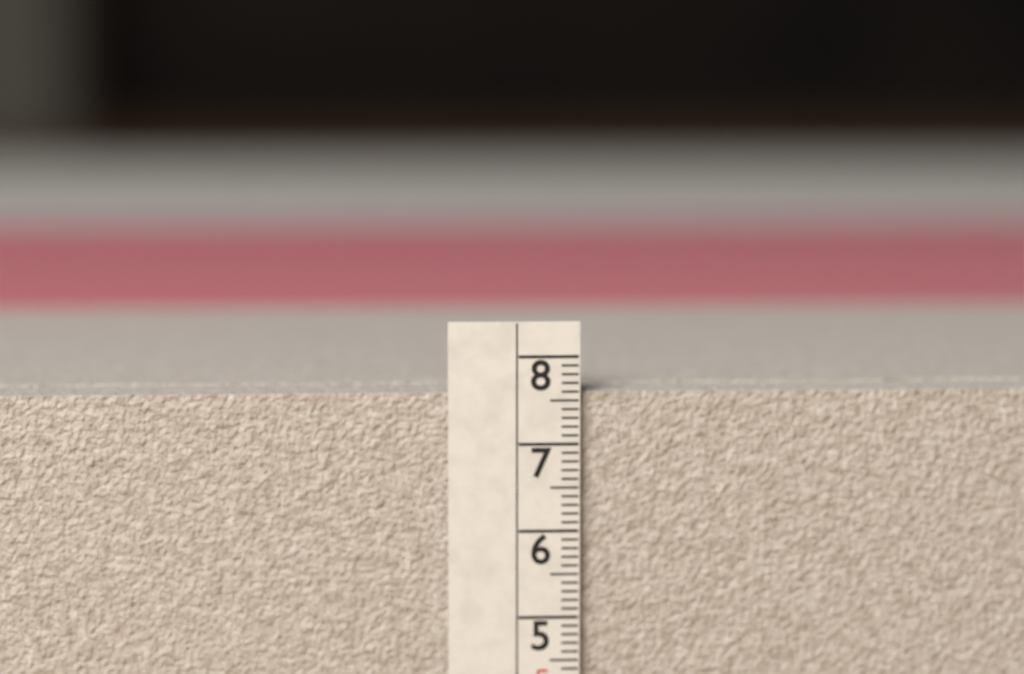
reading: 7.6 cm
